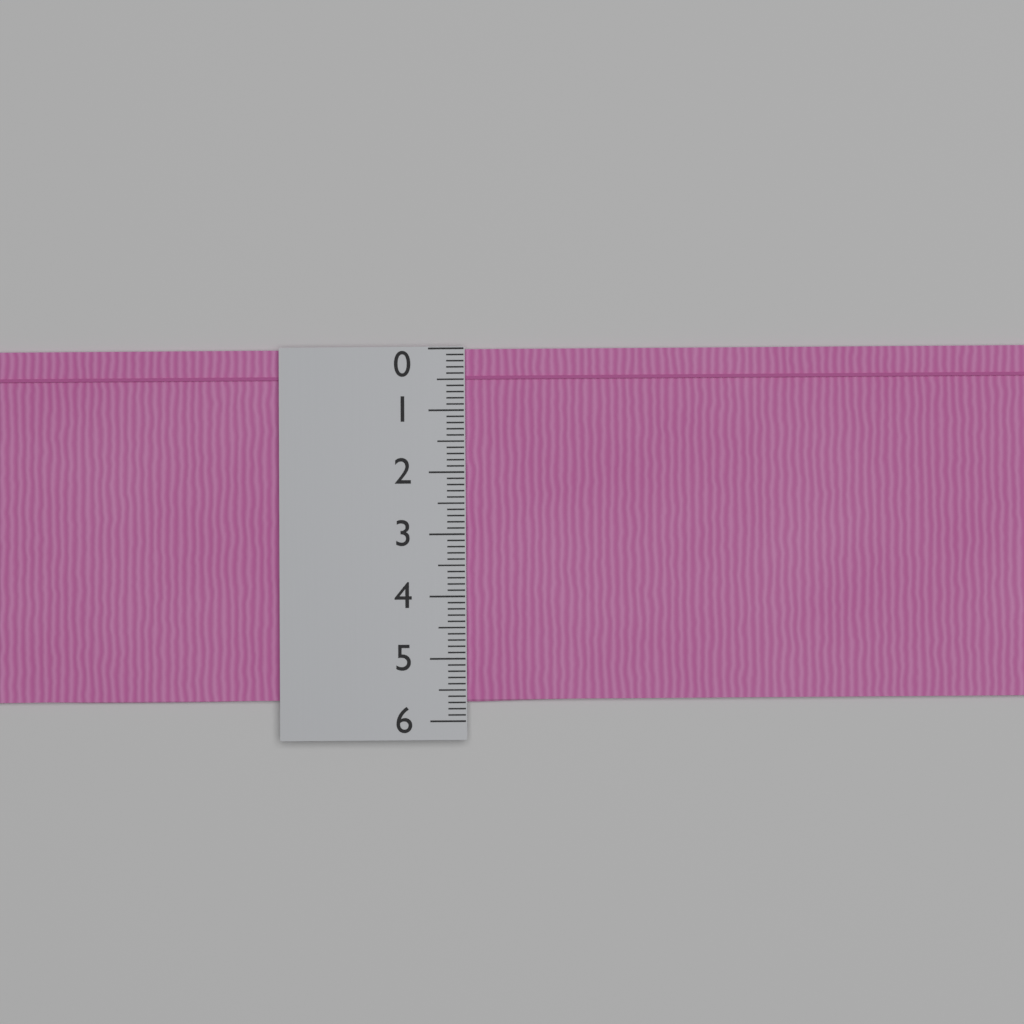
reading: 5.7 (no unit)
